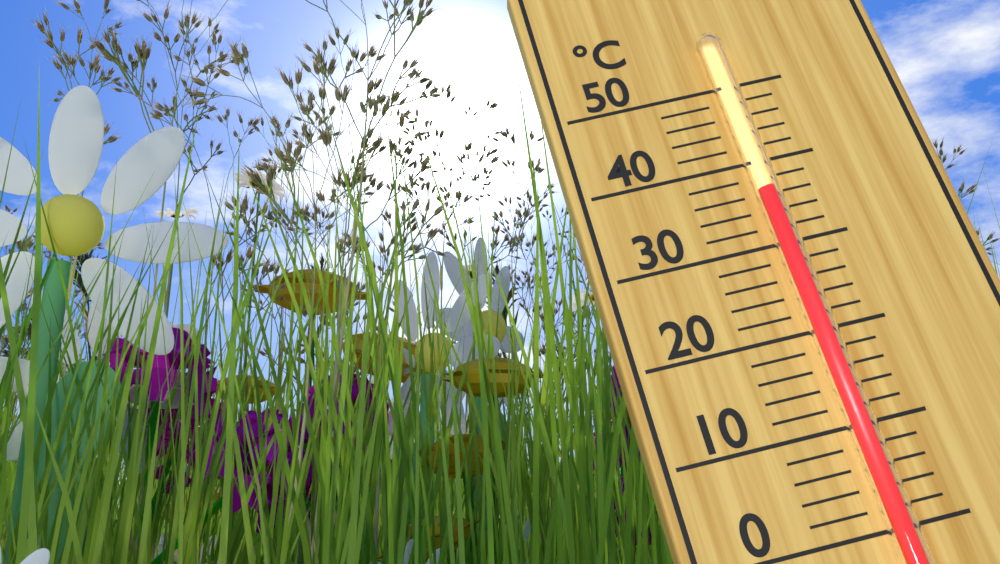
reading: 36 °C
